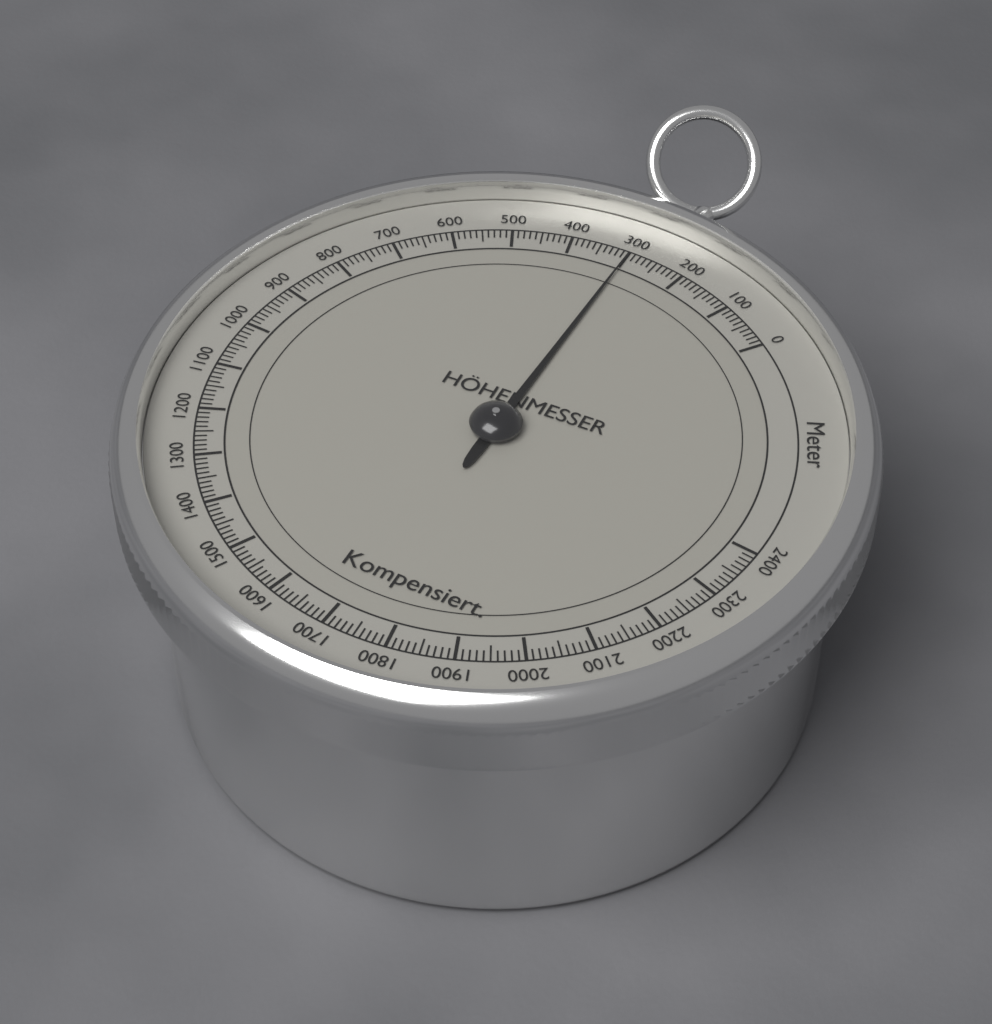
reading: 300 m
